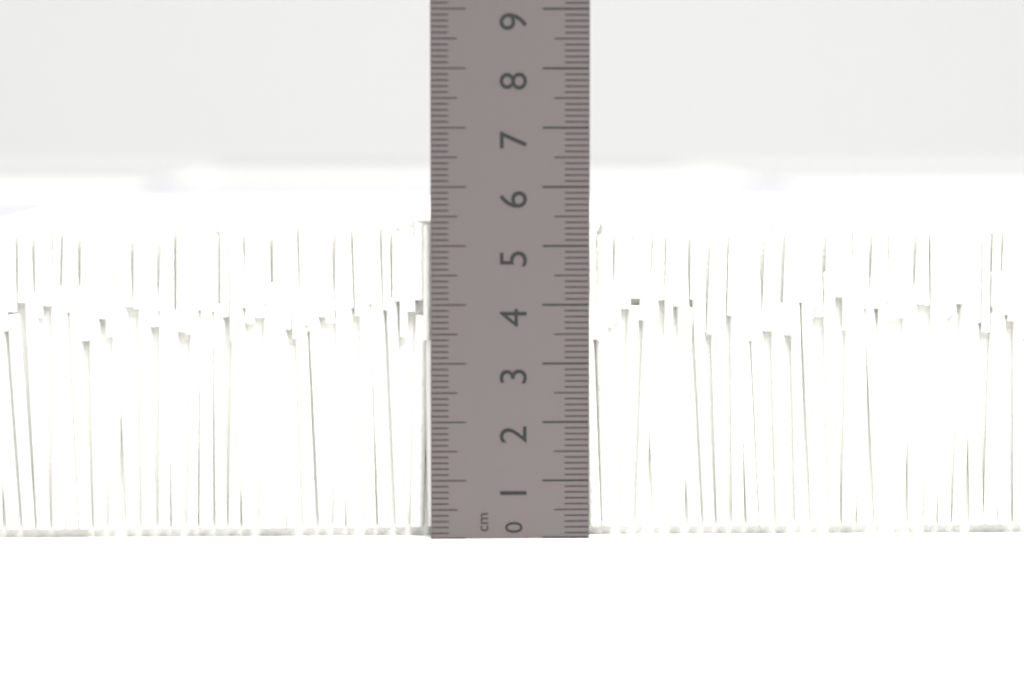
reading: 5.4 cm
